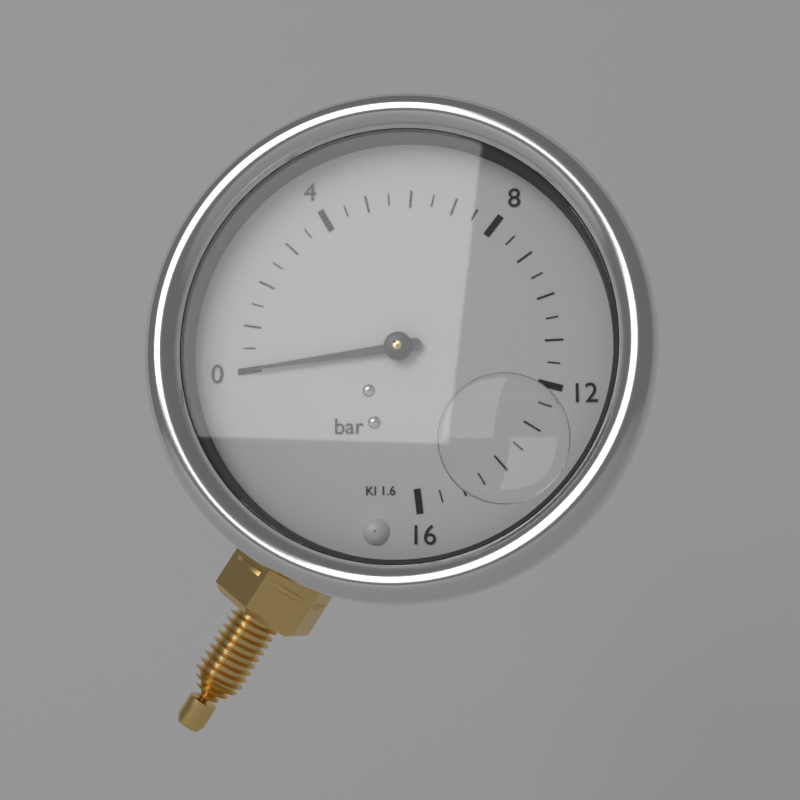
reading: 0.0 bar
